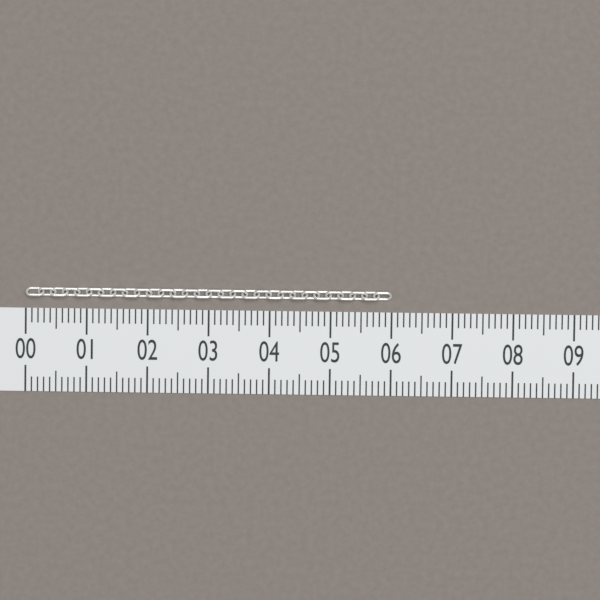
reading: 6.0 (no unit)
